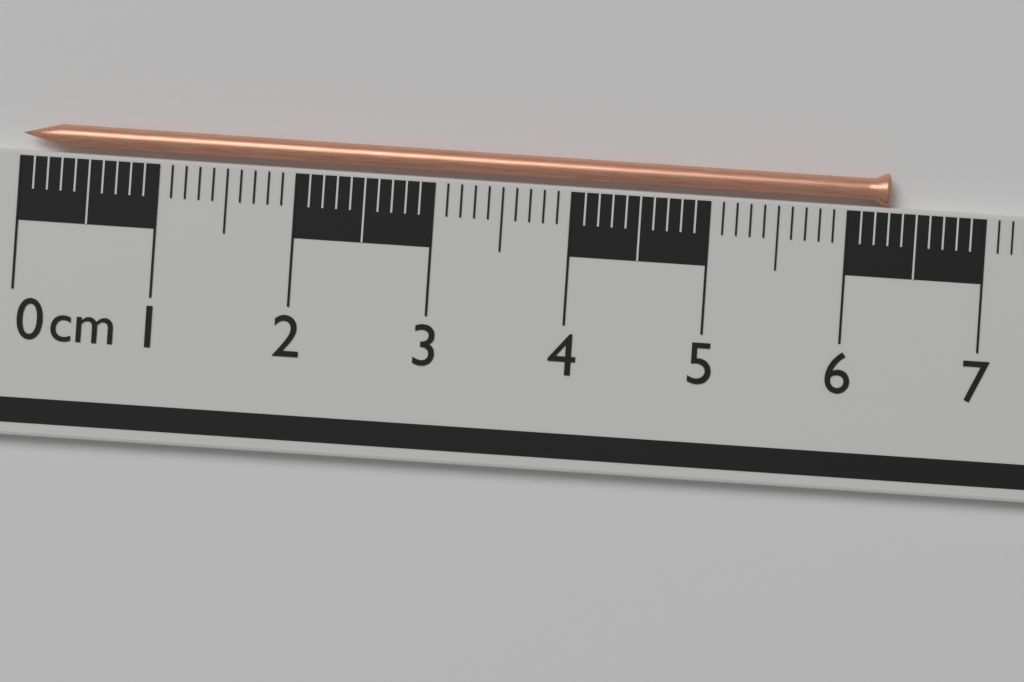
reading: 6.3 cm
